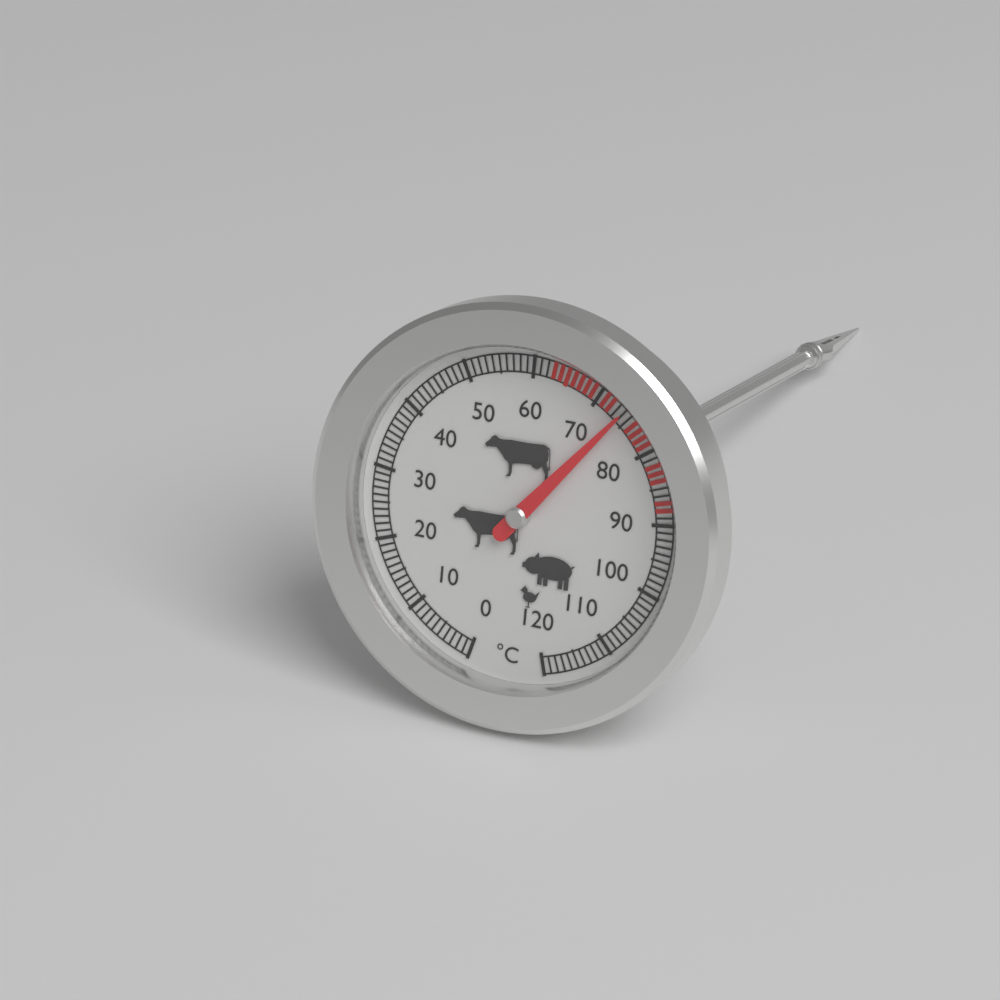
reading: 74 °C
